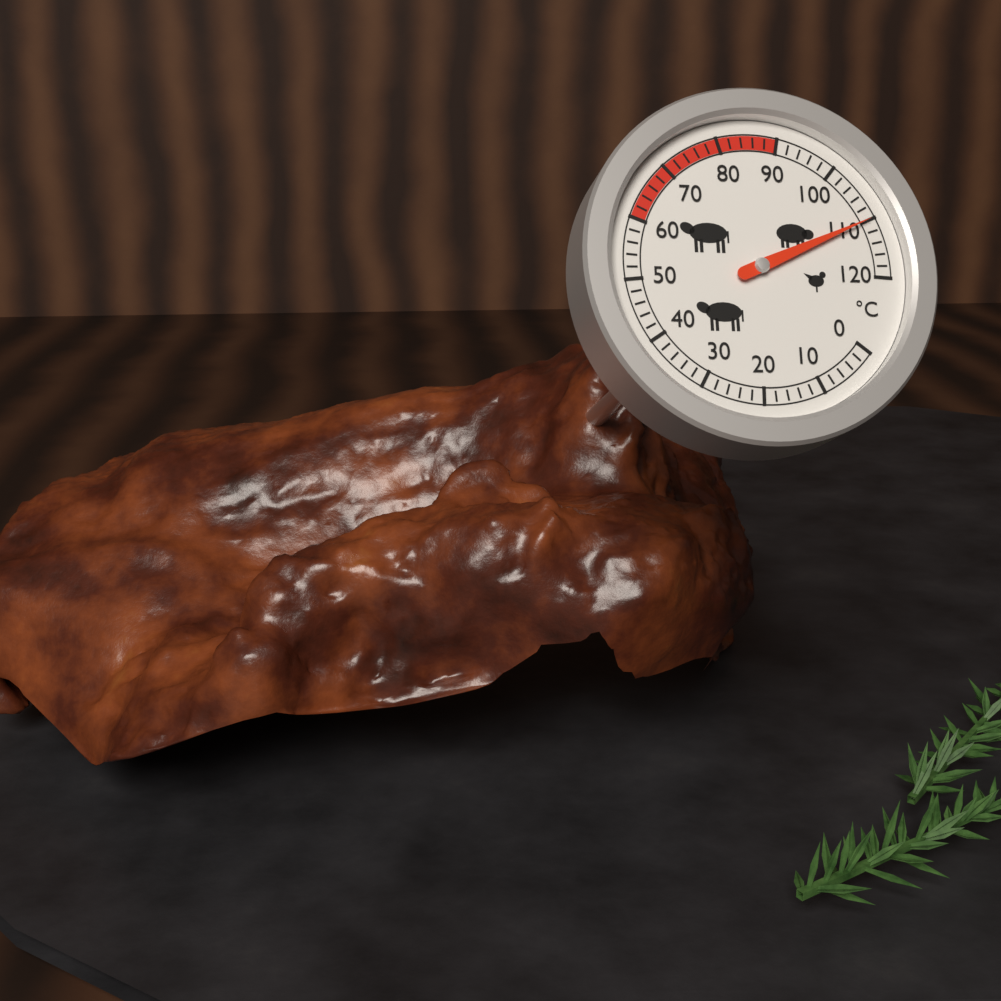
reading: 110 °C
